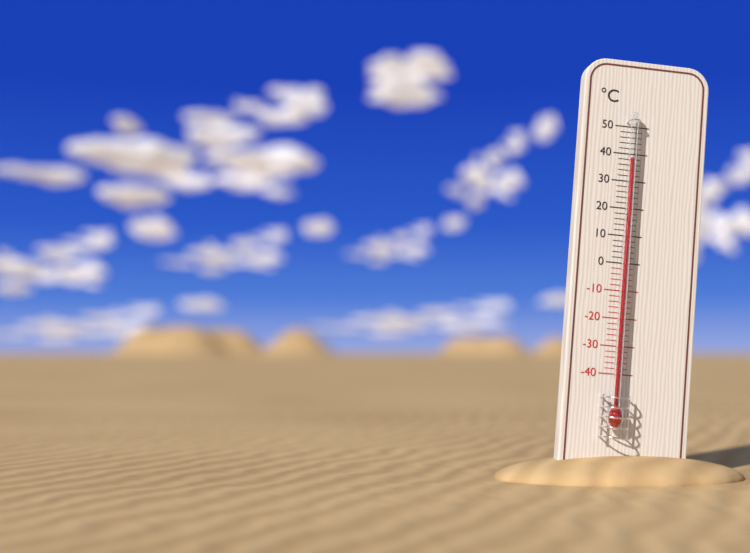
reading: 38 °C
